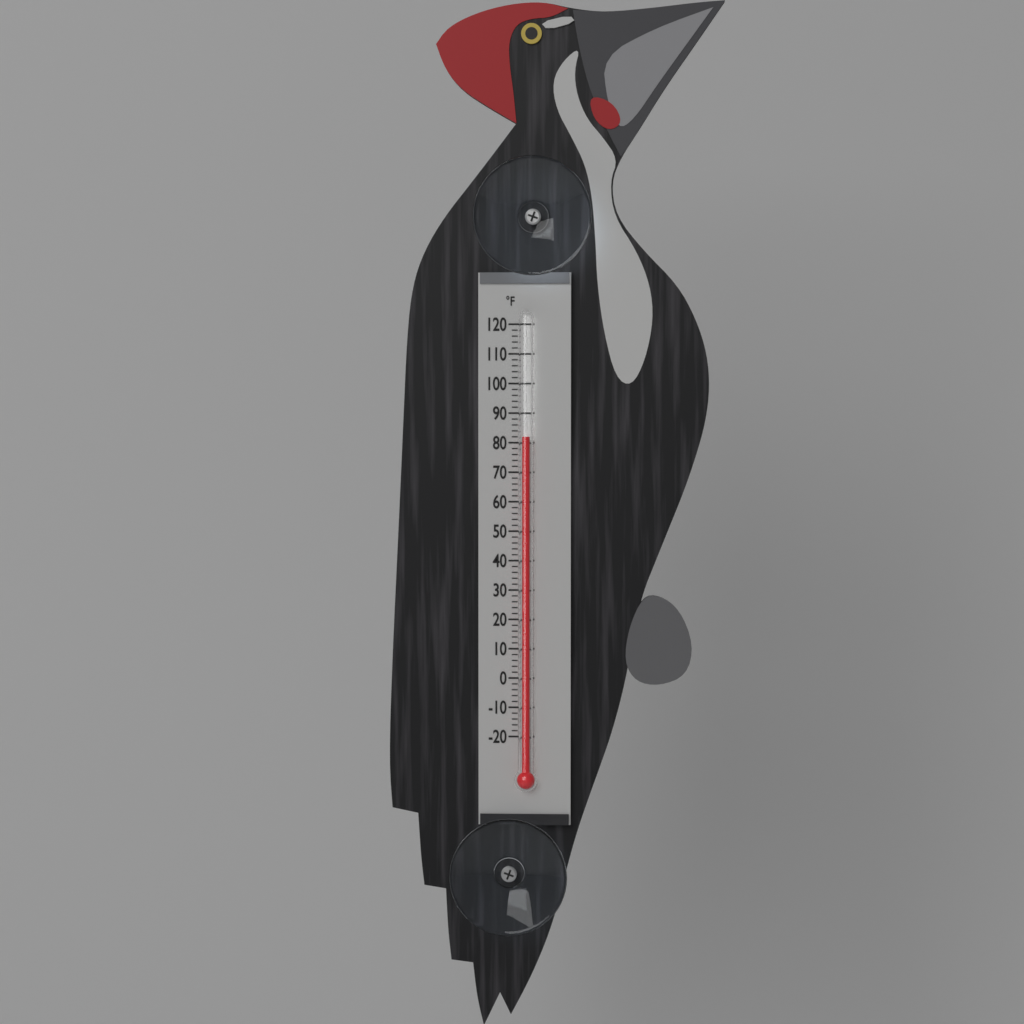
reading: 82 °F
